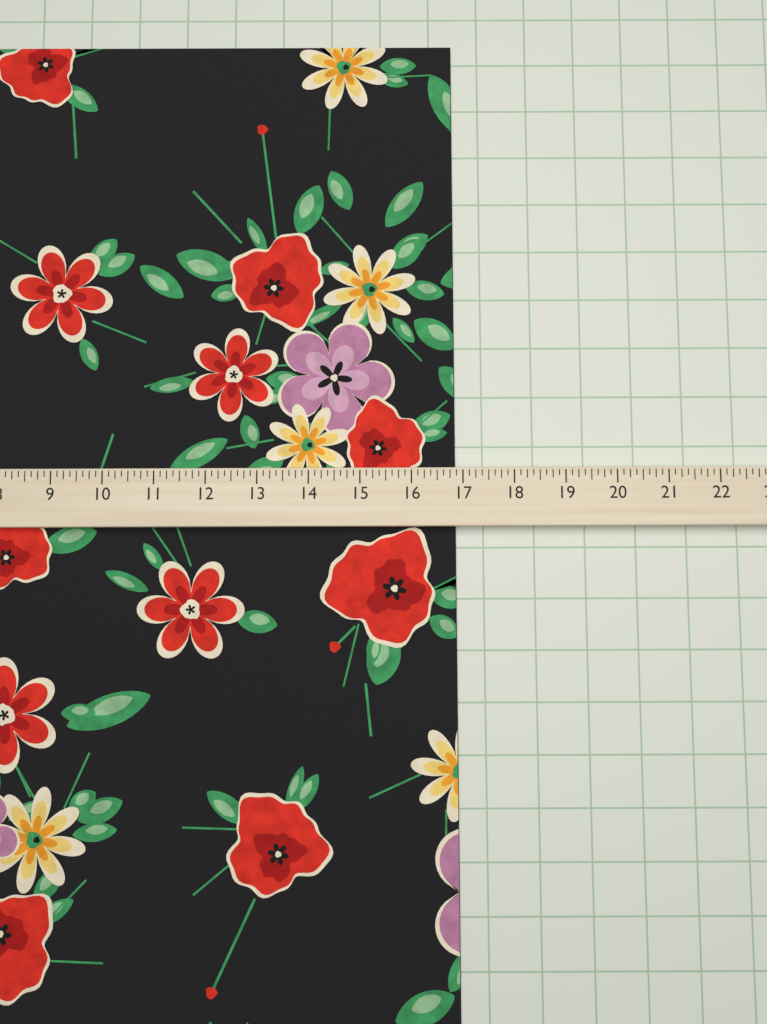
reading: 16.875 (no unit)
